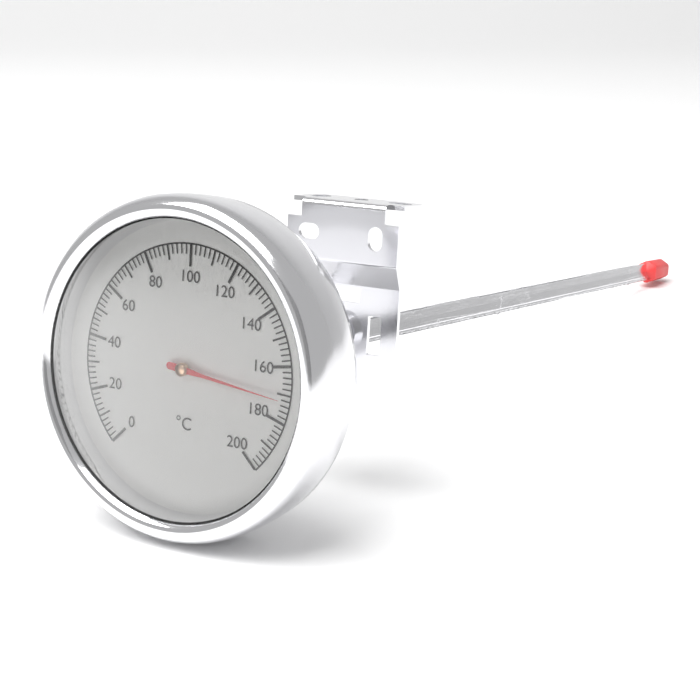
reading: 172 °C
